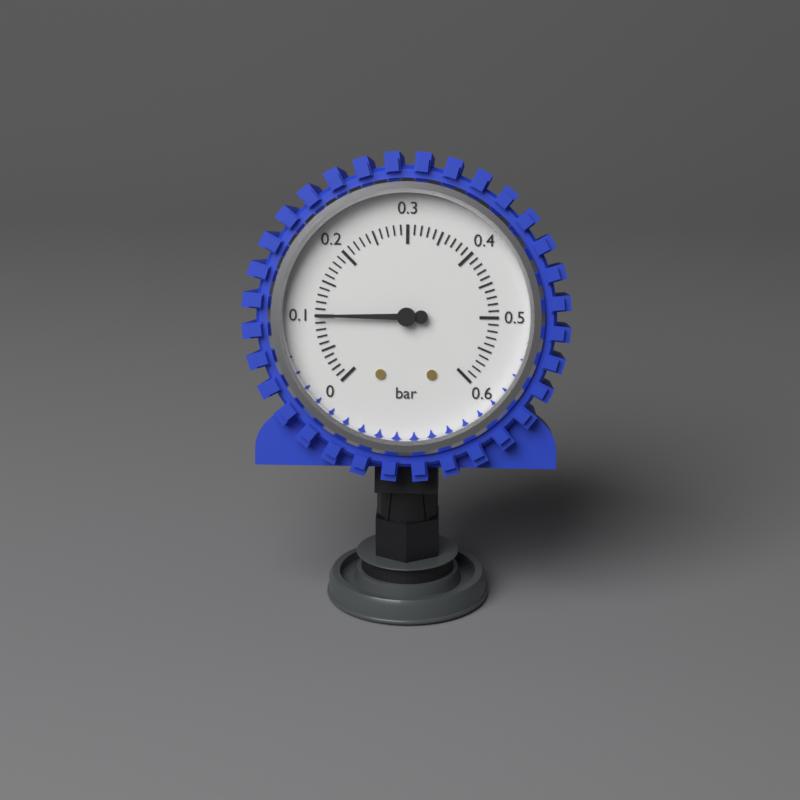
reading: 0.10 bar
